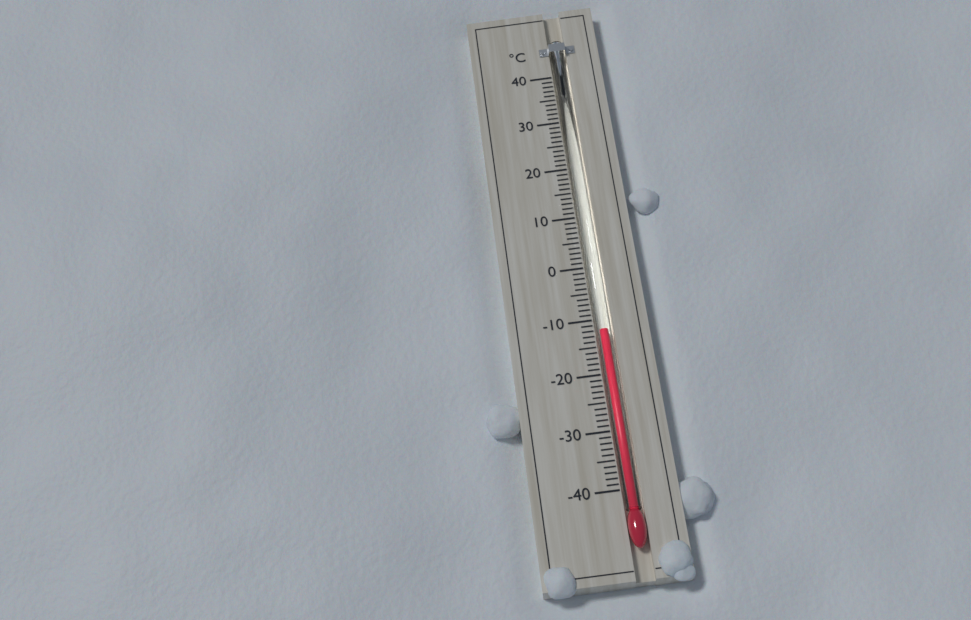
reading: -12 °C
